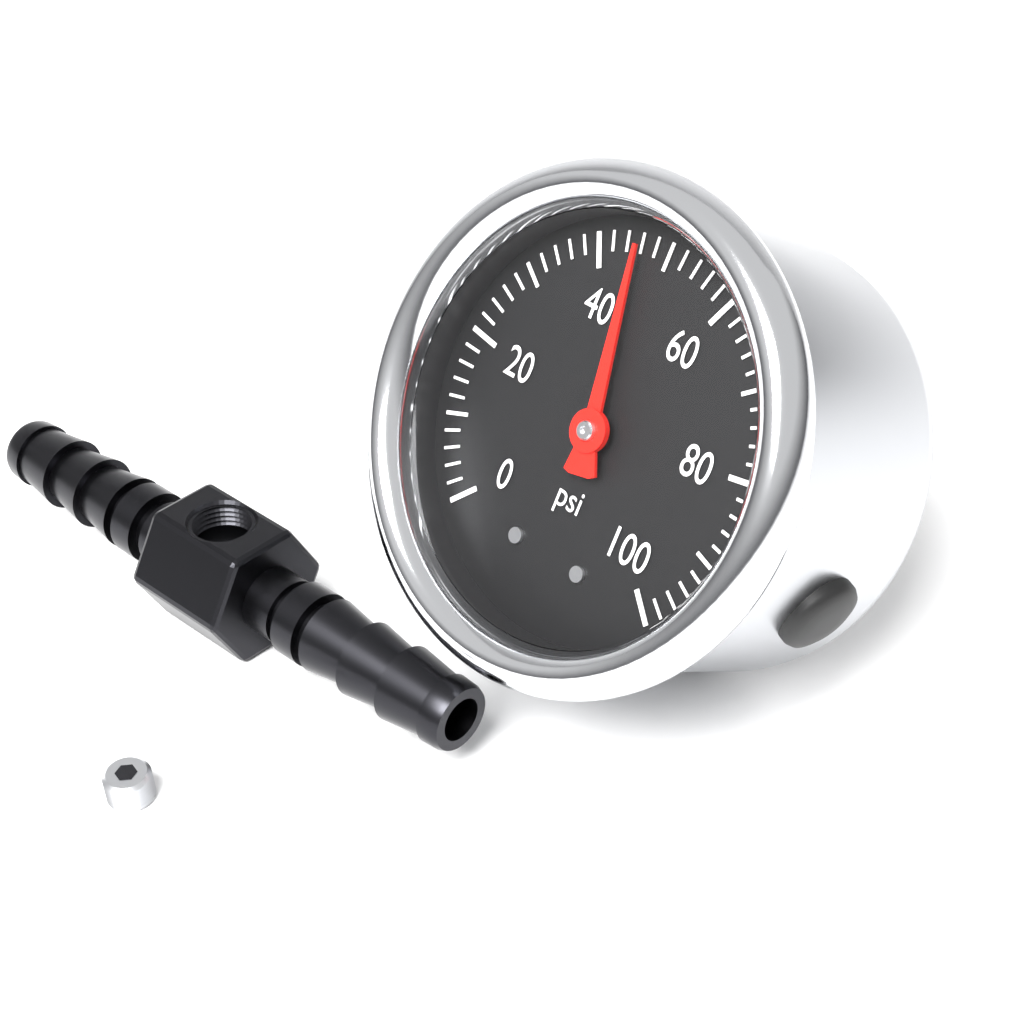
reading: 46 psi
